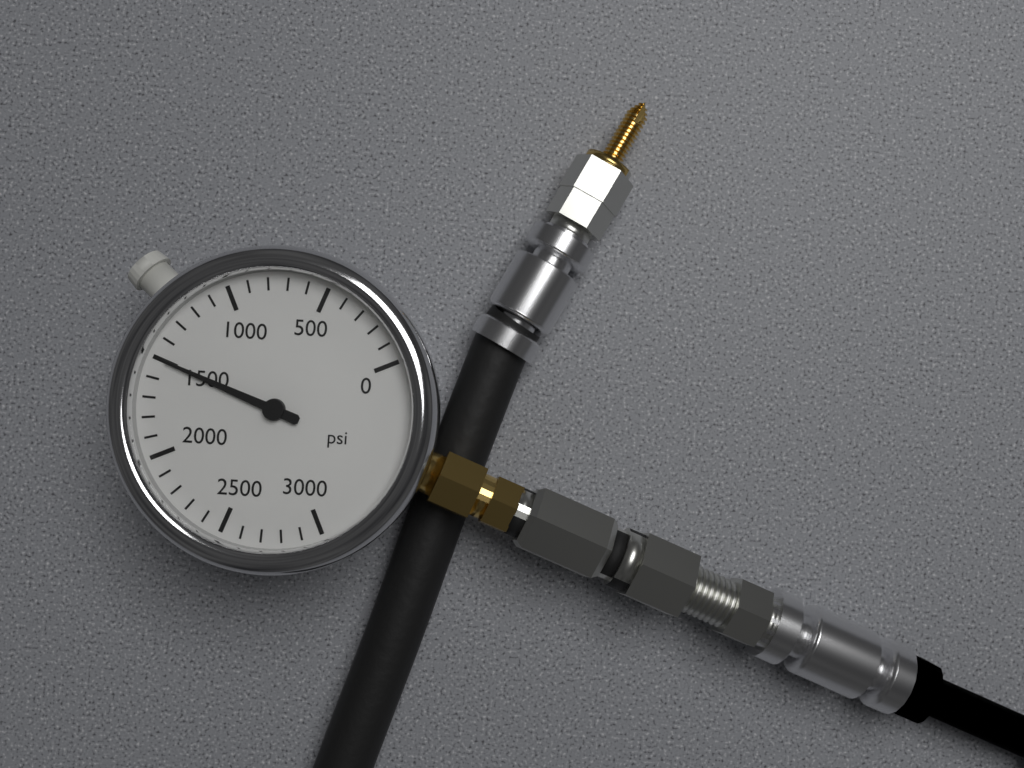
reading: 1500 psi
